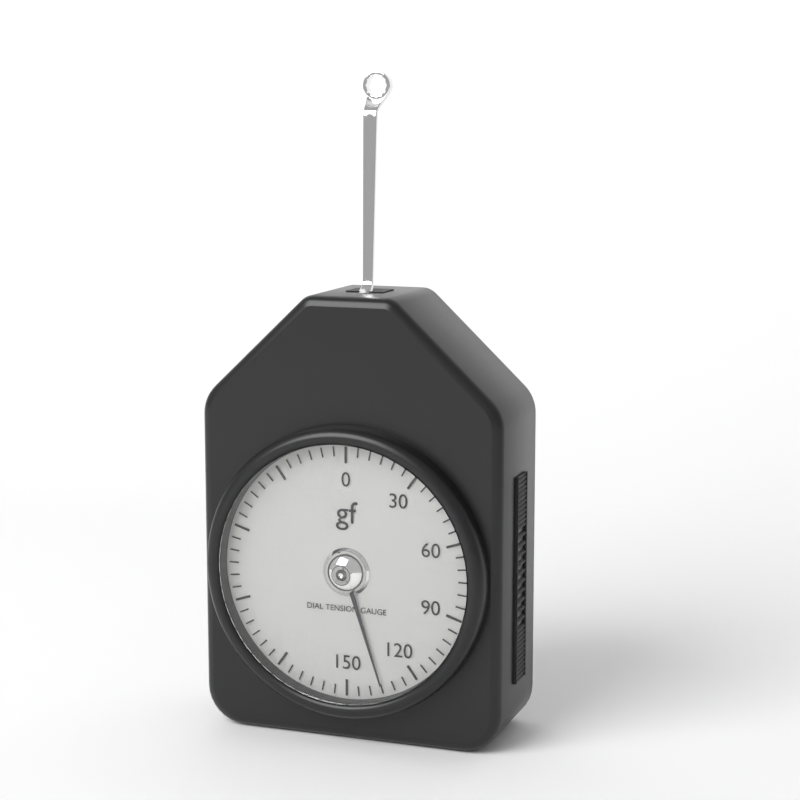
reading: 135 gf
